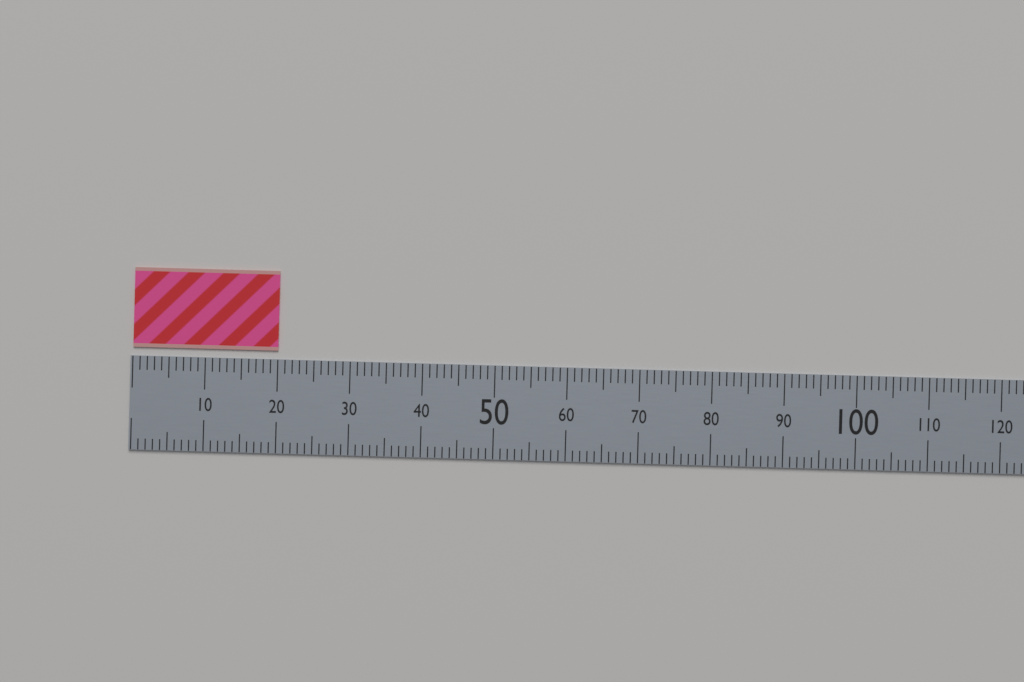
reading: 20 (no unit)
